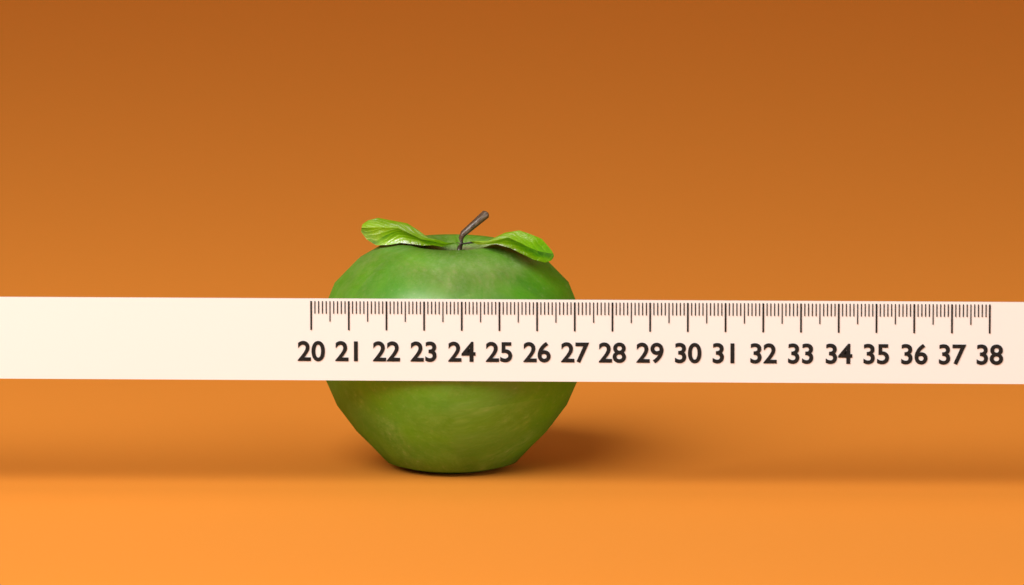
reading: 27.2 (no unit)
